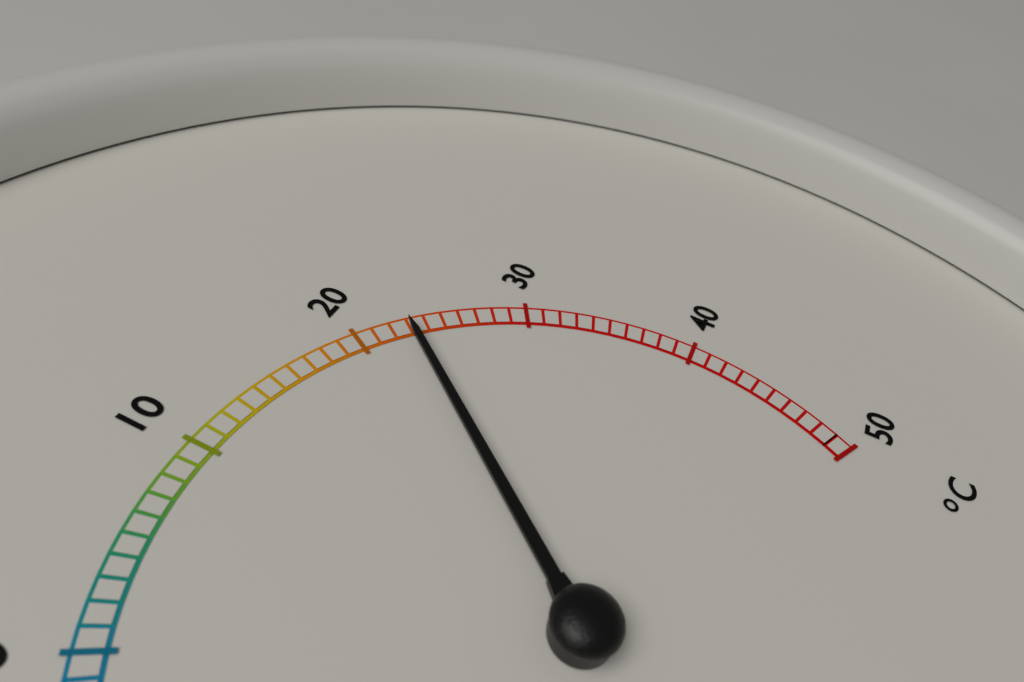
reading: 23 °C
